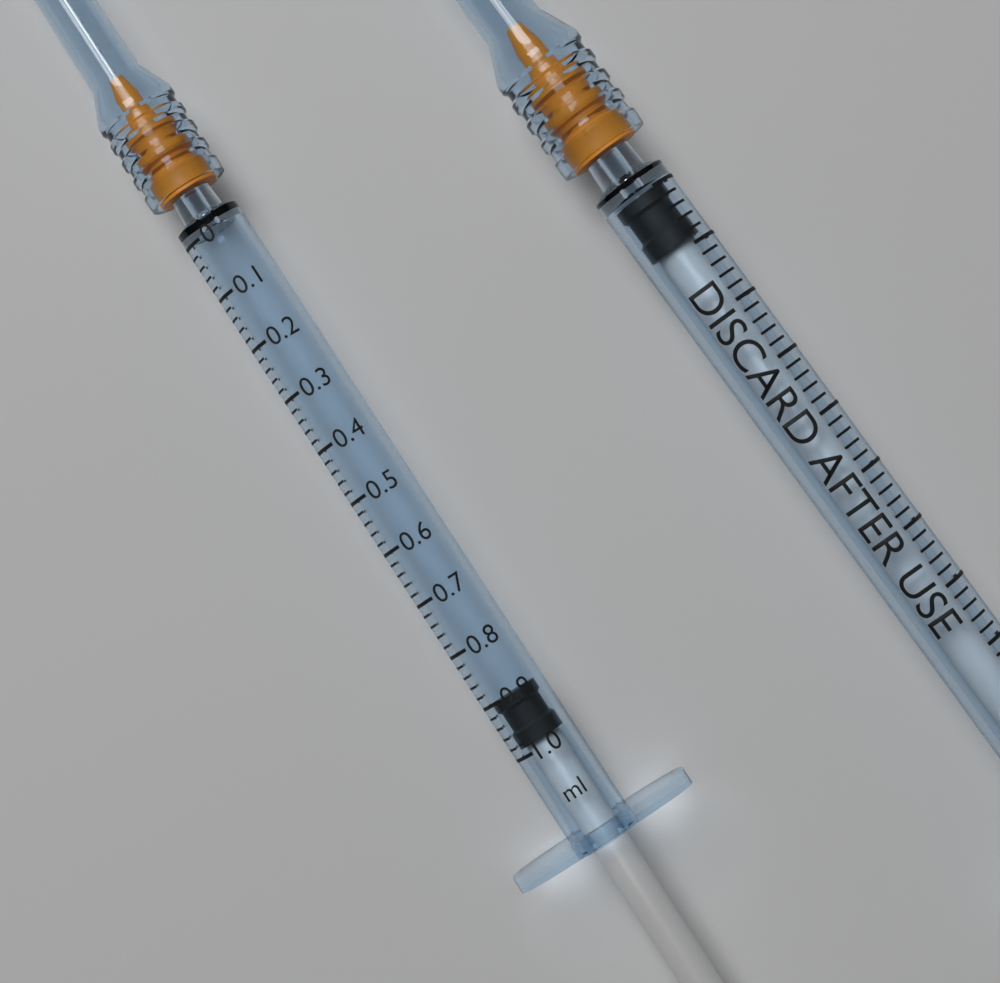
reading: 0.90 ml
